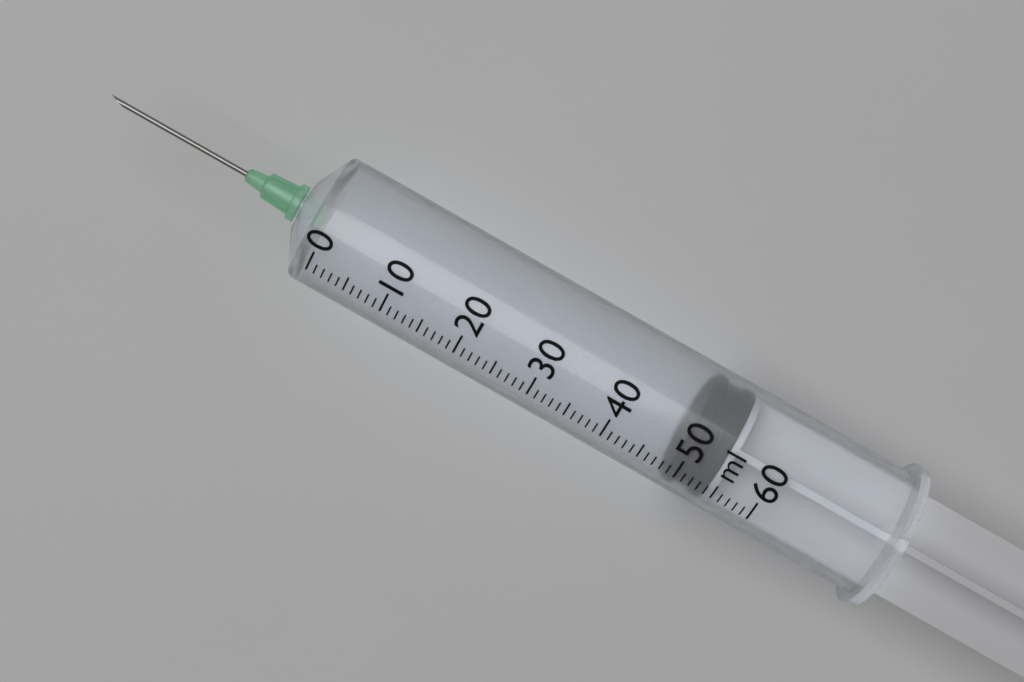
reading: 49 ml
